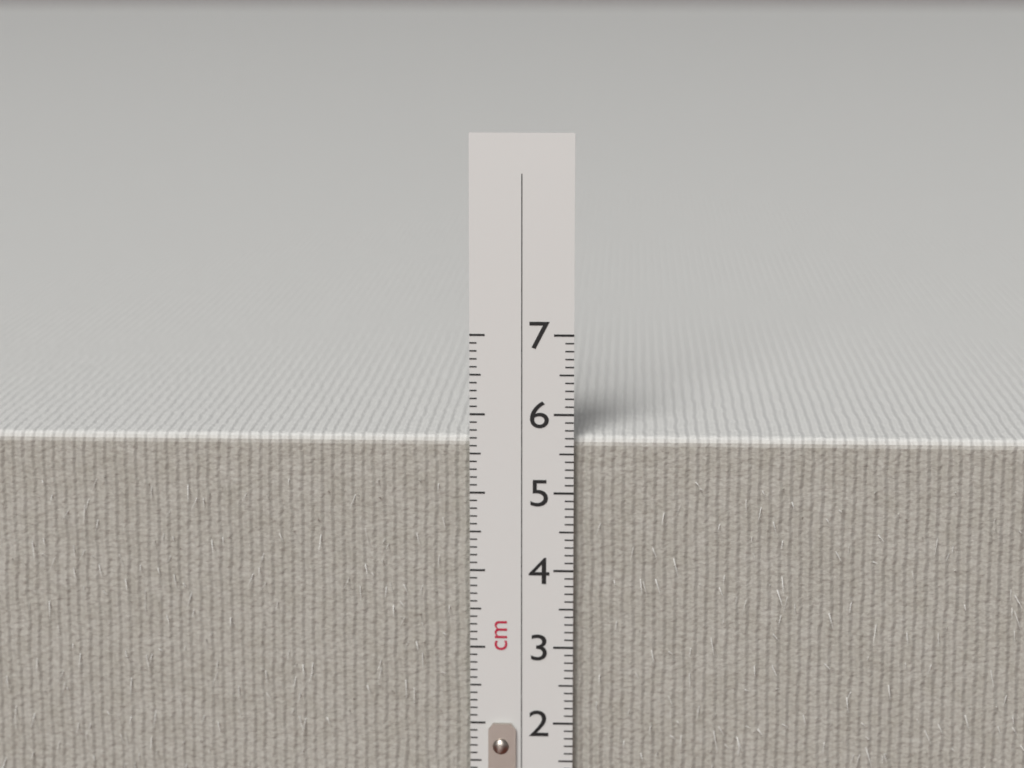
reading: 5.7 cm
